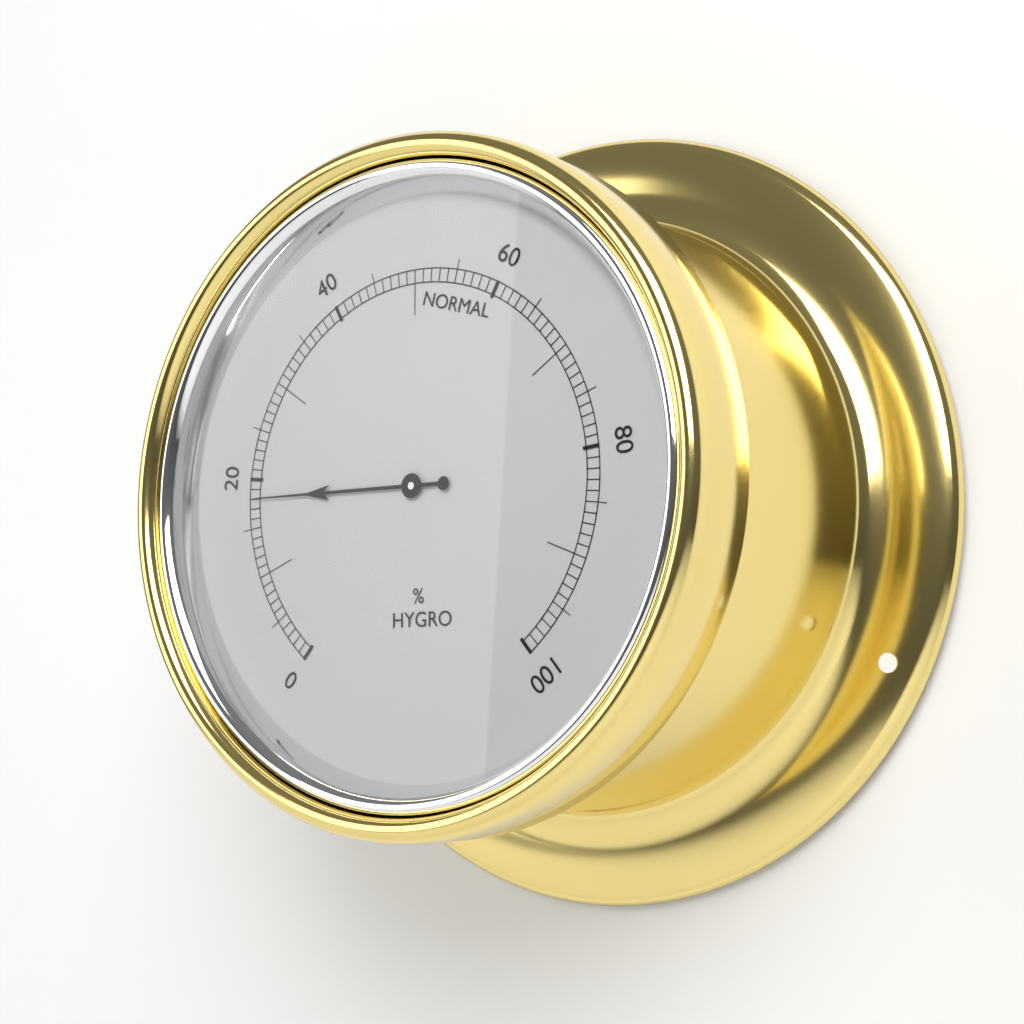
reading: 18 %
